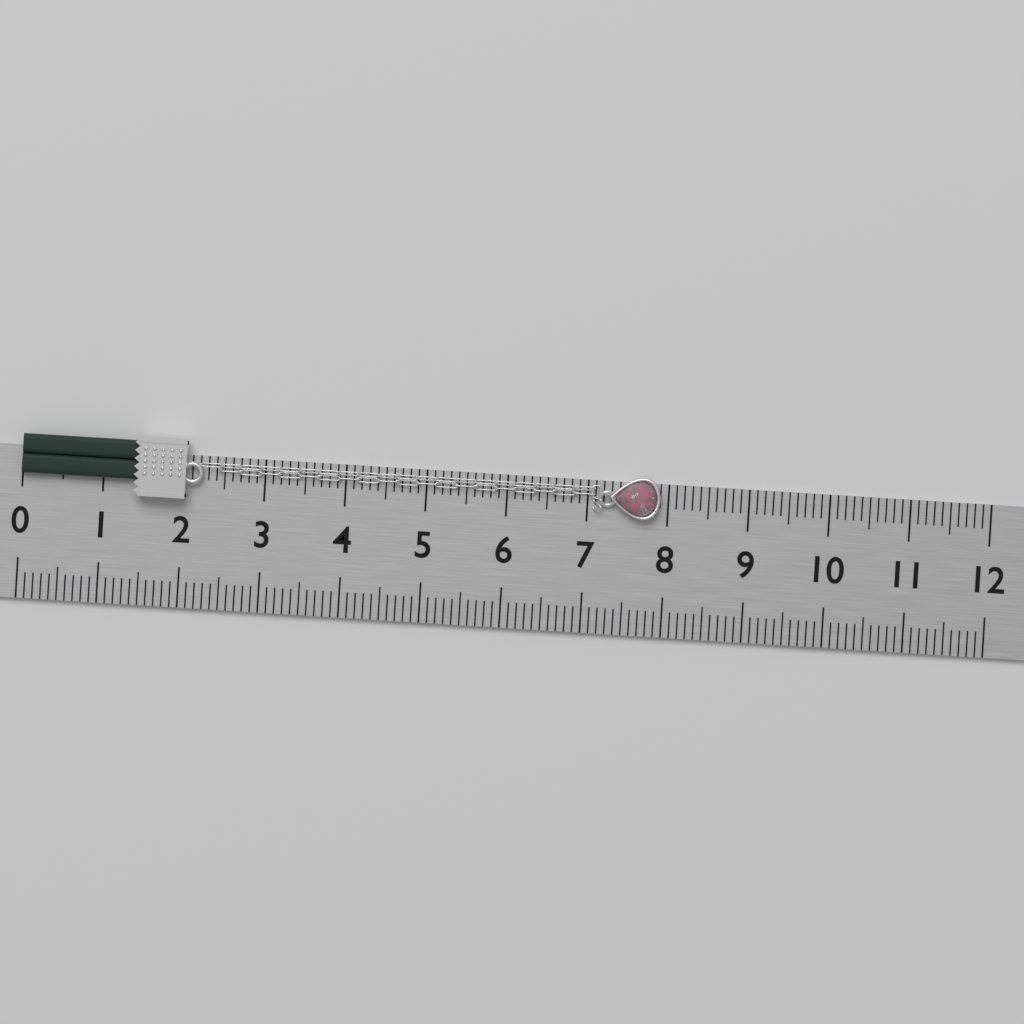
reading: 7.9 (no unit)
